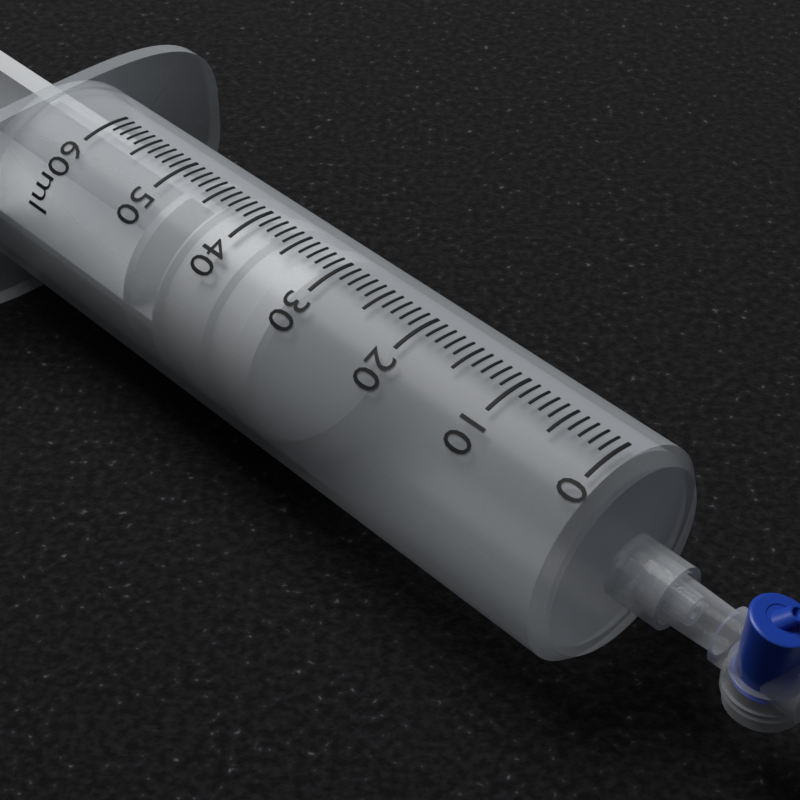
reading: 31 ml
